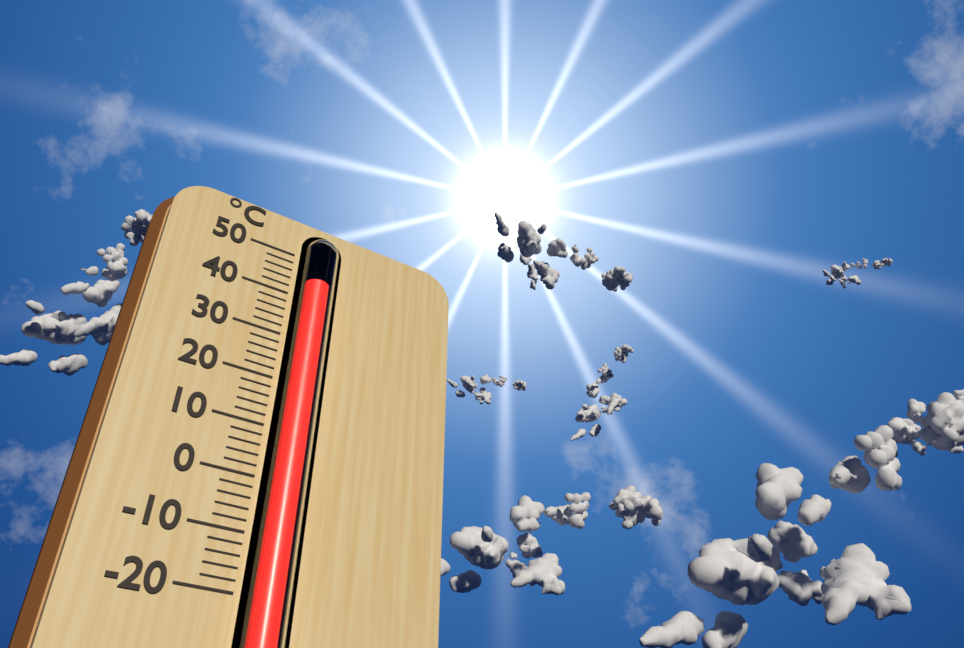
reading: 44 °C
